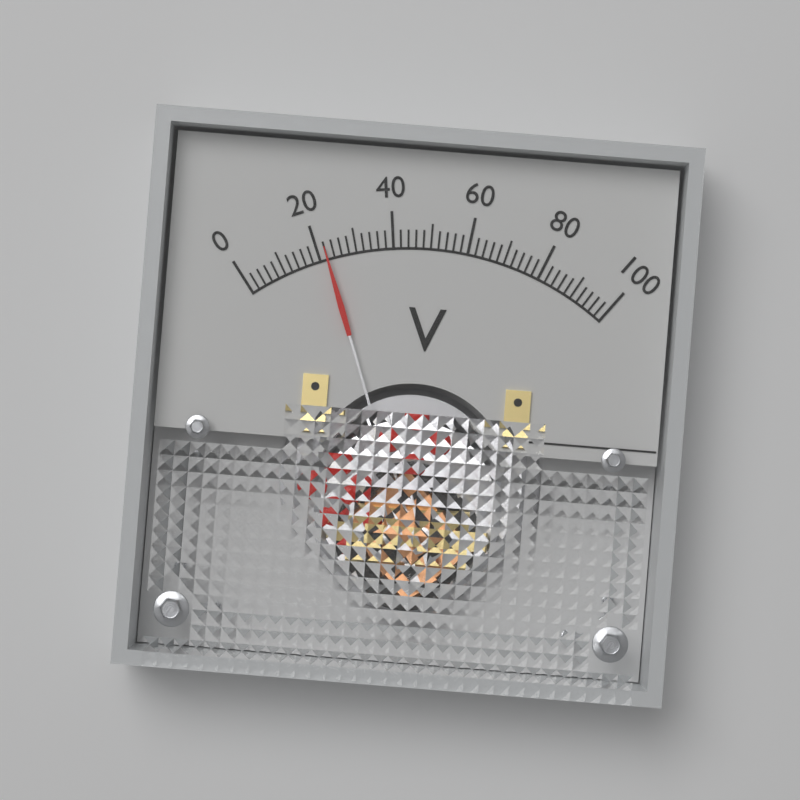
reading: 22 V
